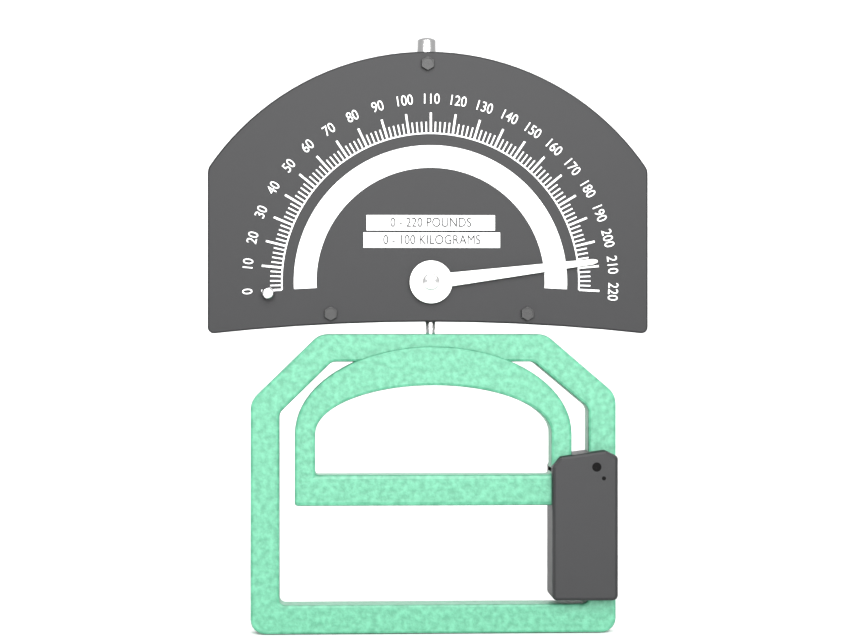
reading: 208 lb
